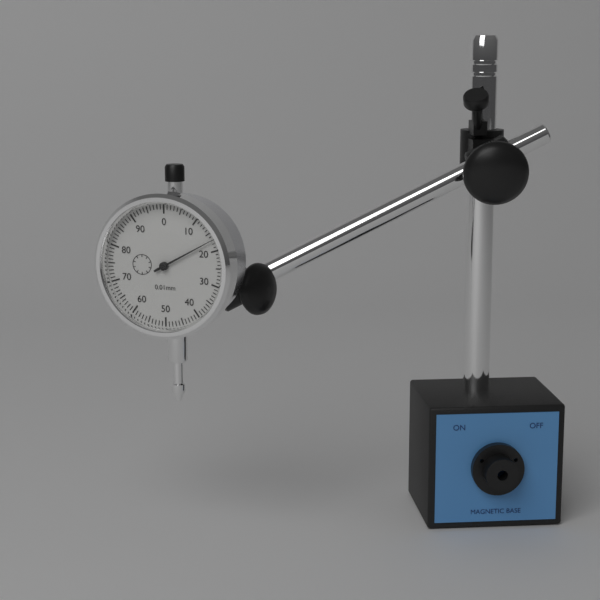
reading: 0.17 mm
